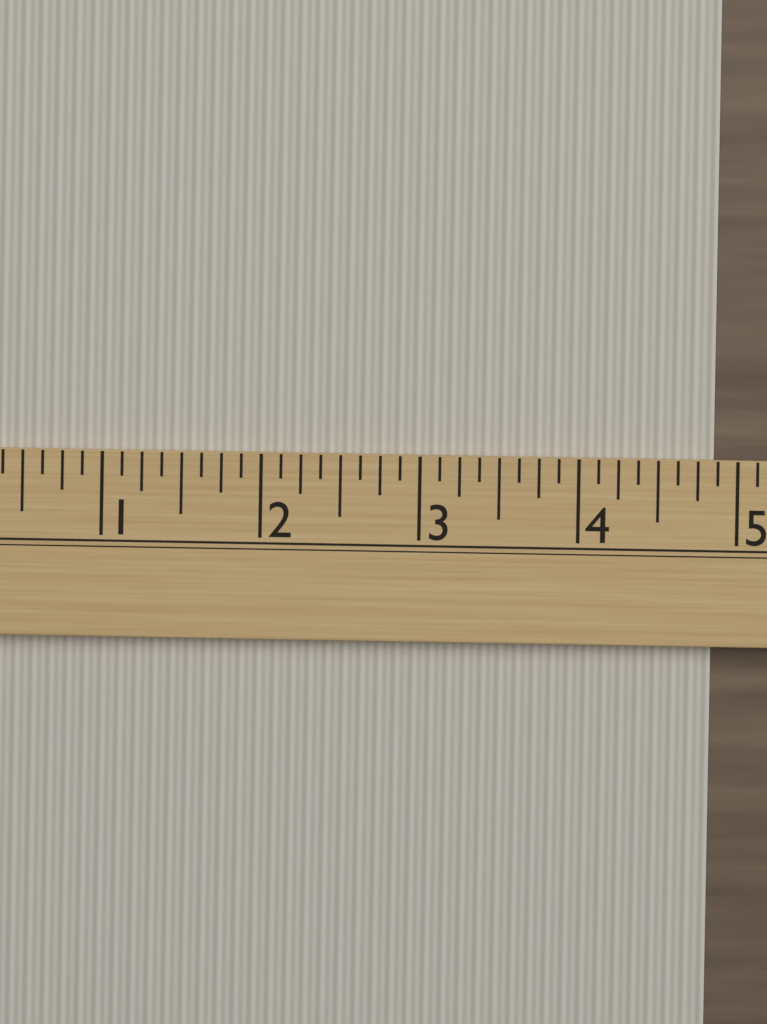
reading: 4.875 (no unit)
